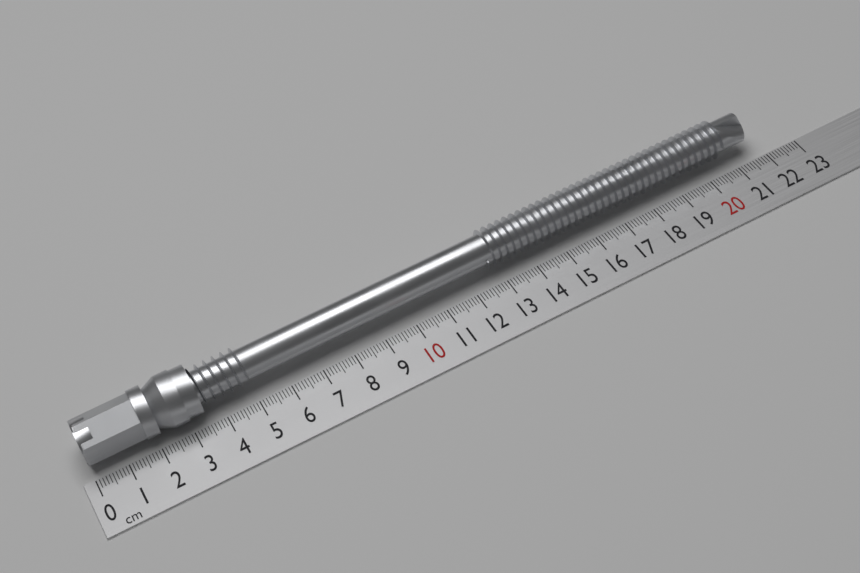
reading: 21.7 cm
